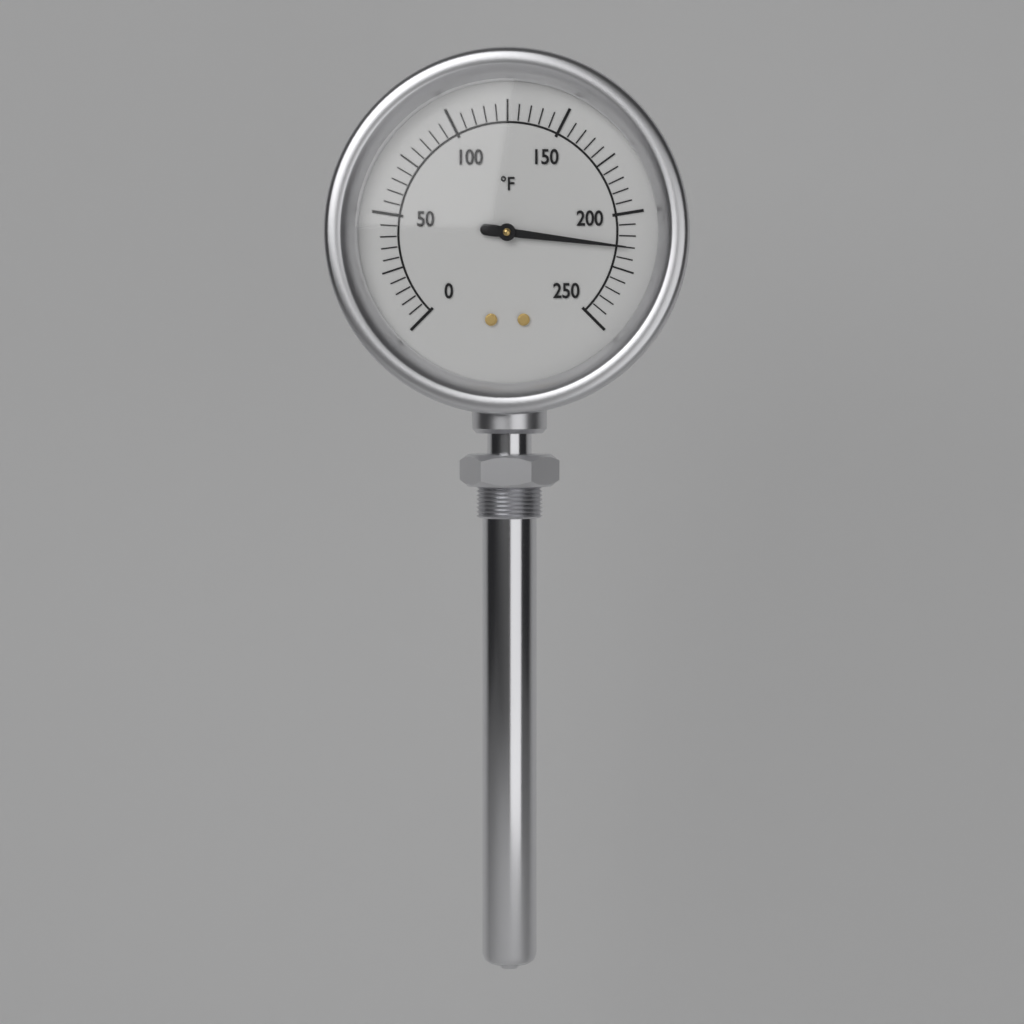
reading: 215 °F
